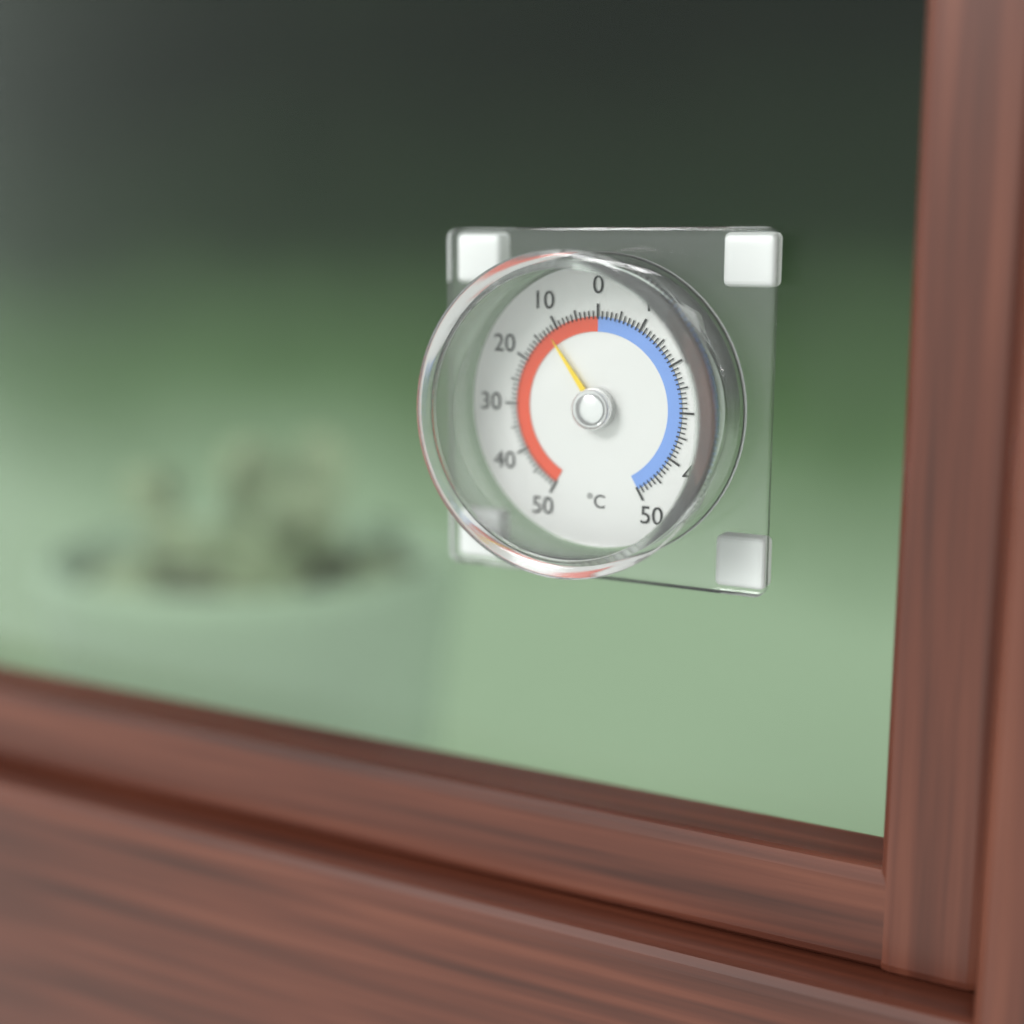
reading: 12 °C
